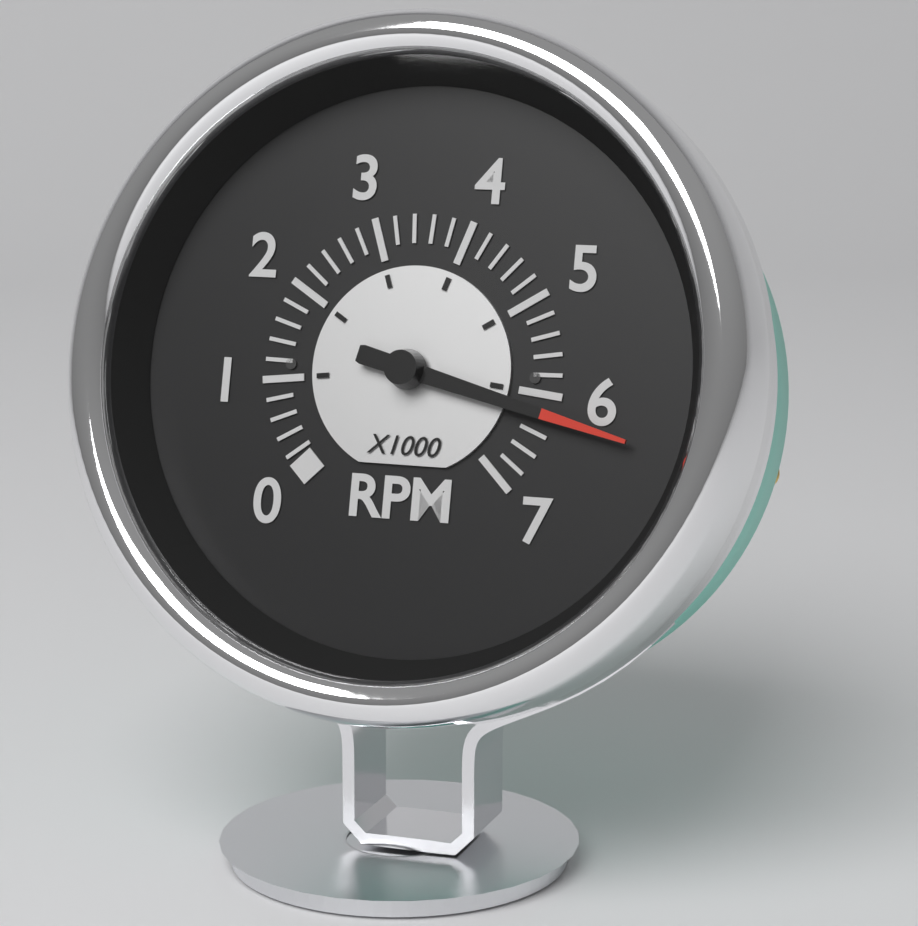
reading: 6200 RPM
